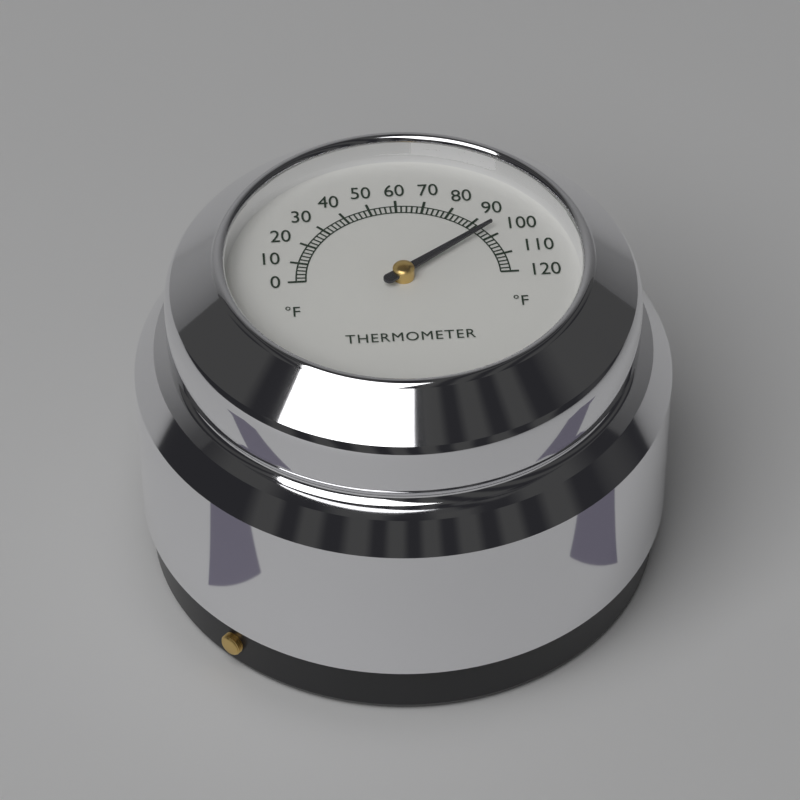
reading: 96 °F
